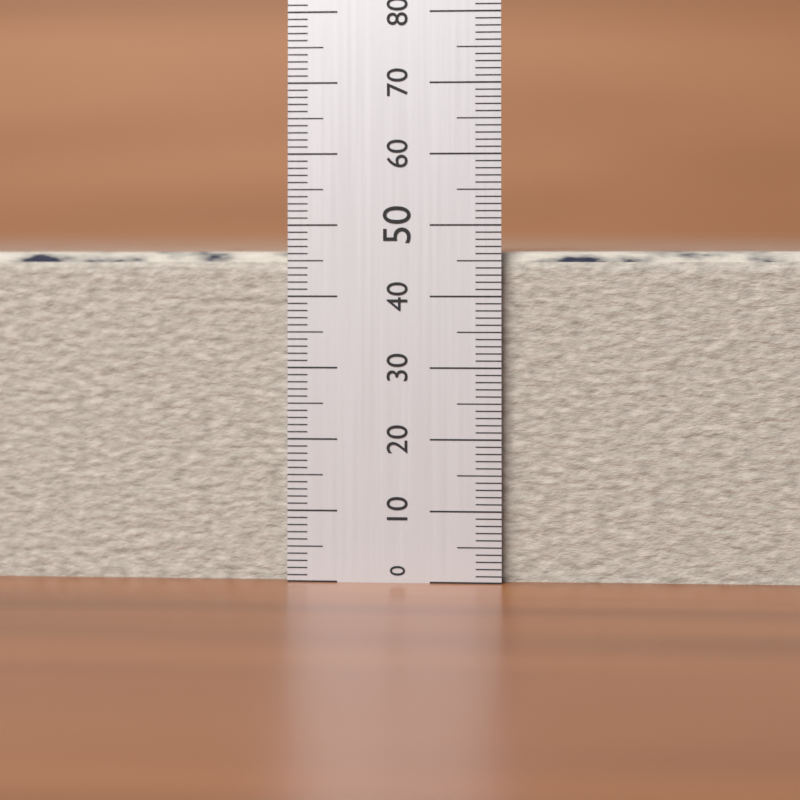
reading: 47 (no unit)
